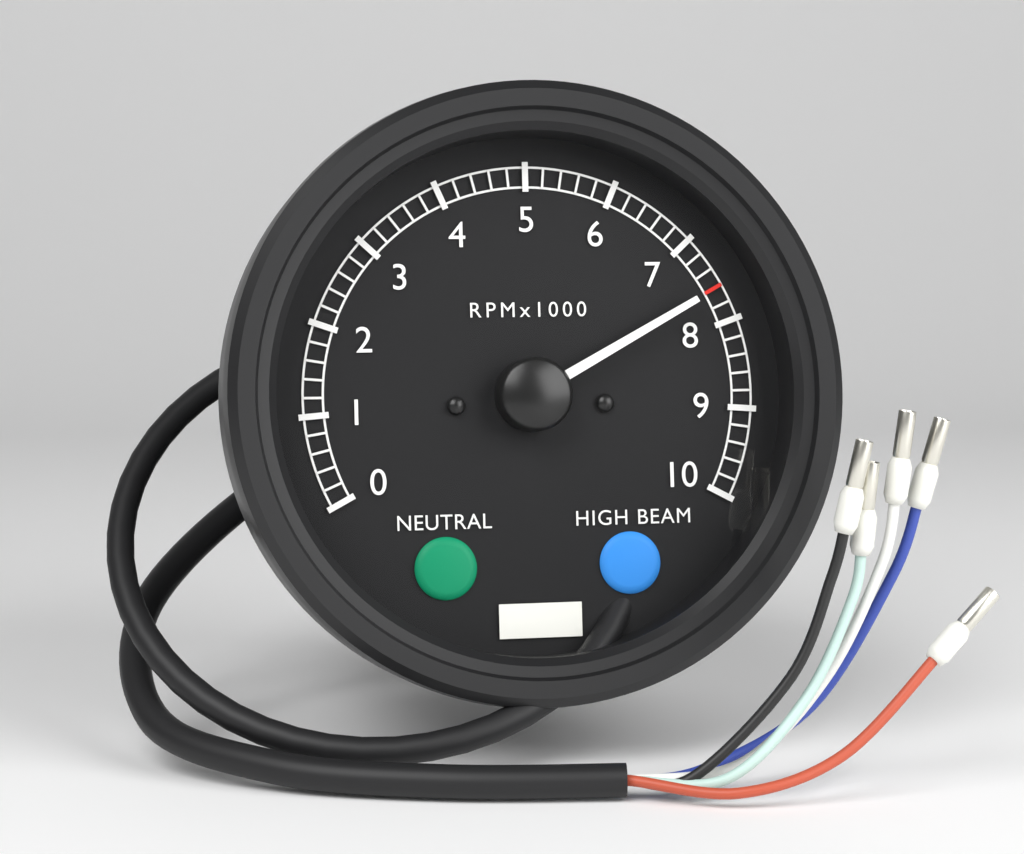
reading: 7600 RPM
